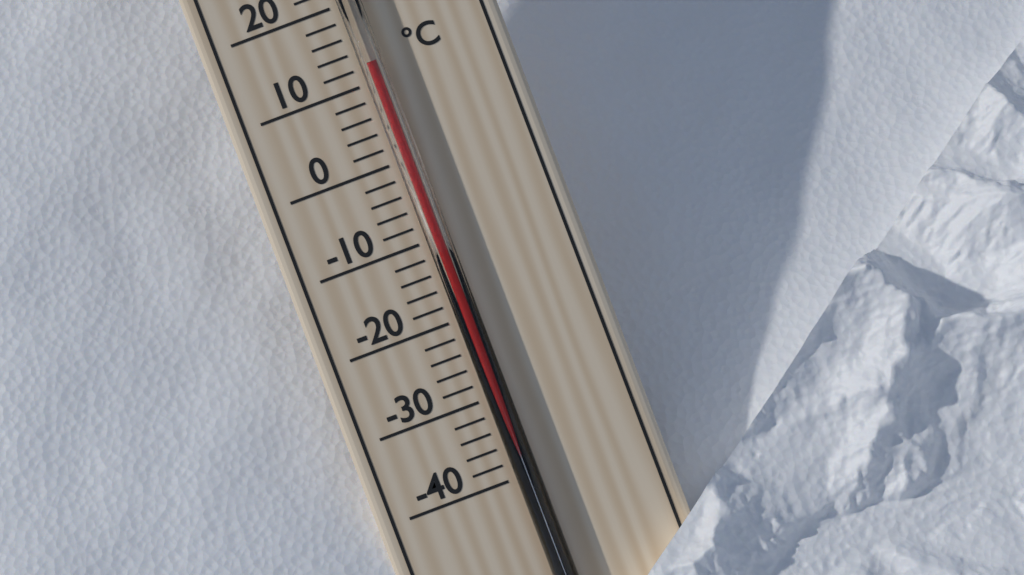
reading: 12 °C
